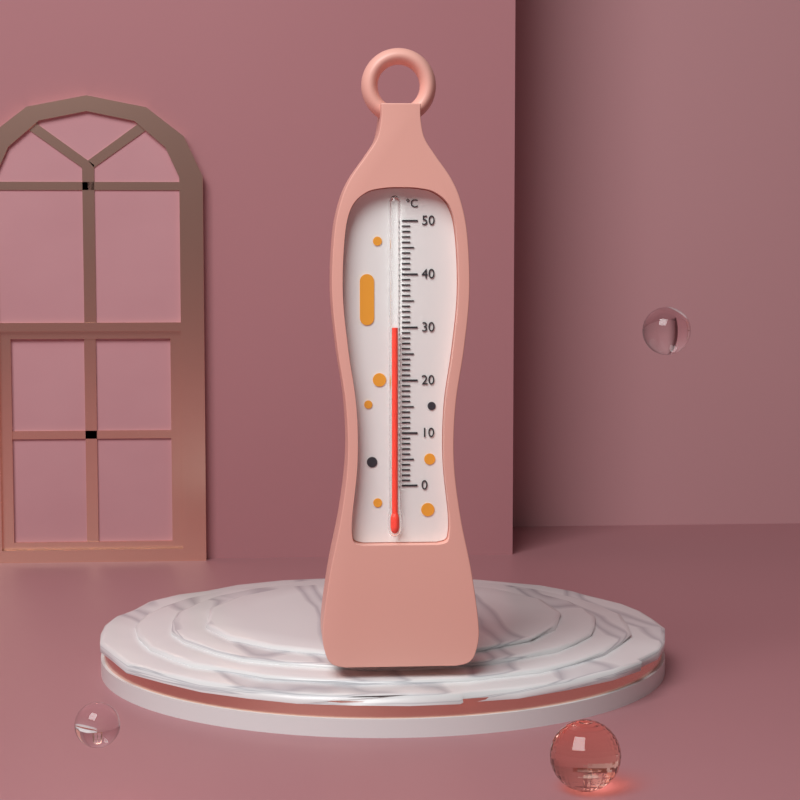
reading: 30 °C
